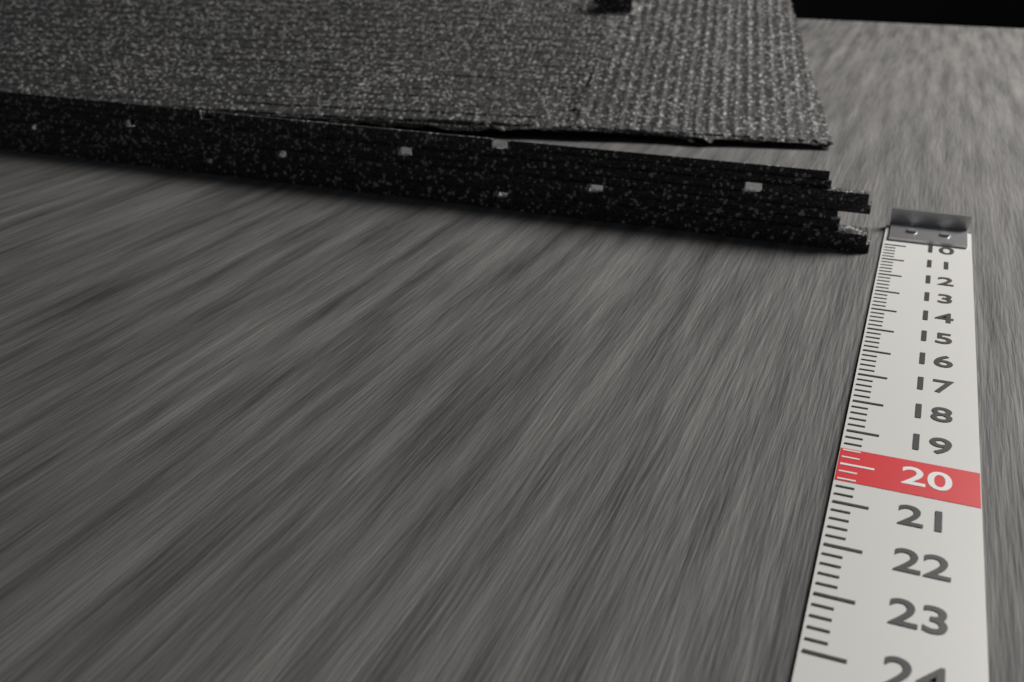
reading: 10.6 (no unit)
